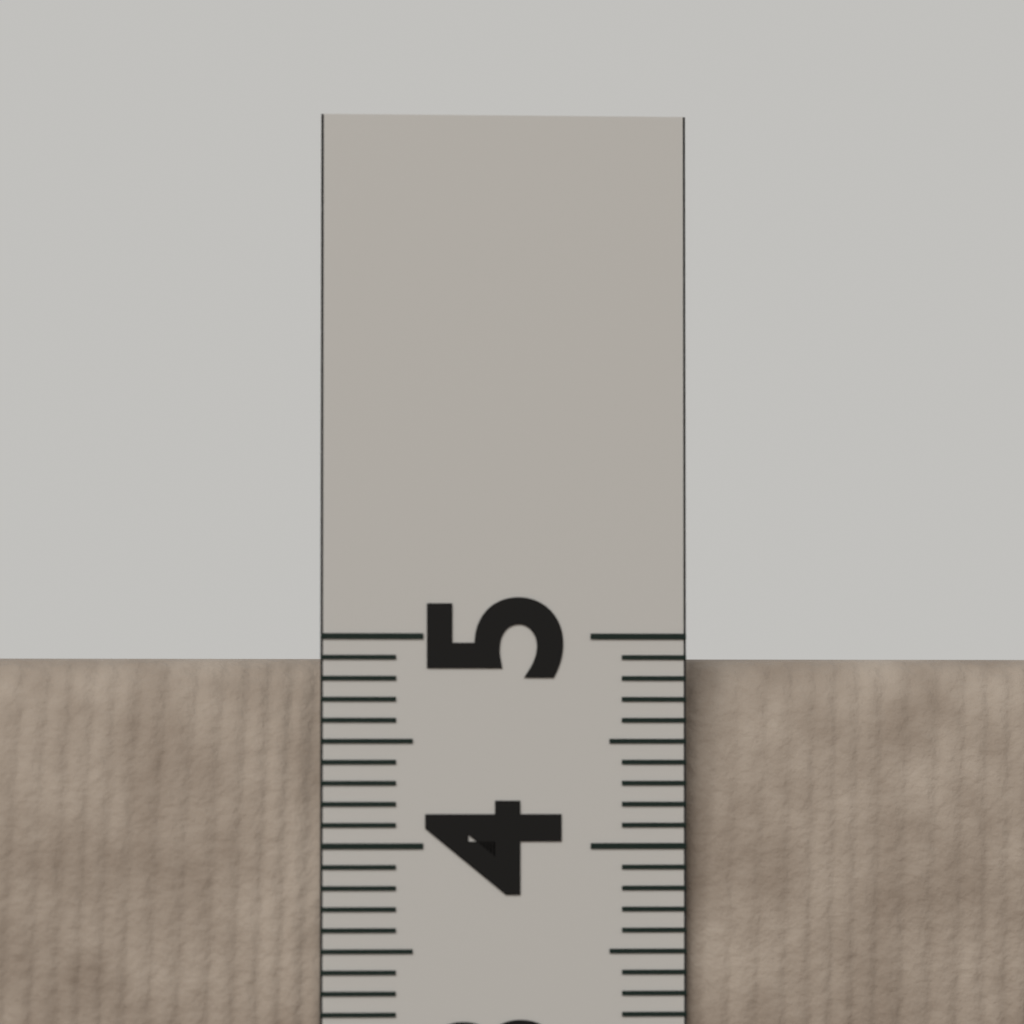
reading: 4.9 (no unit)
